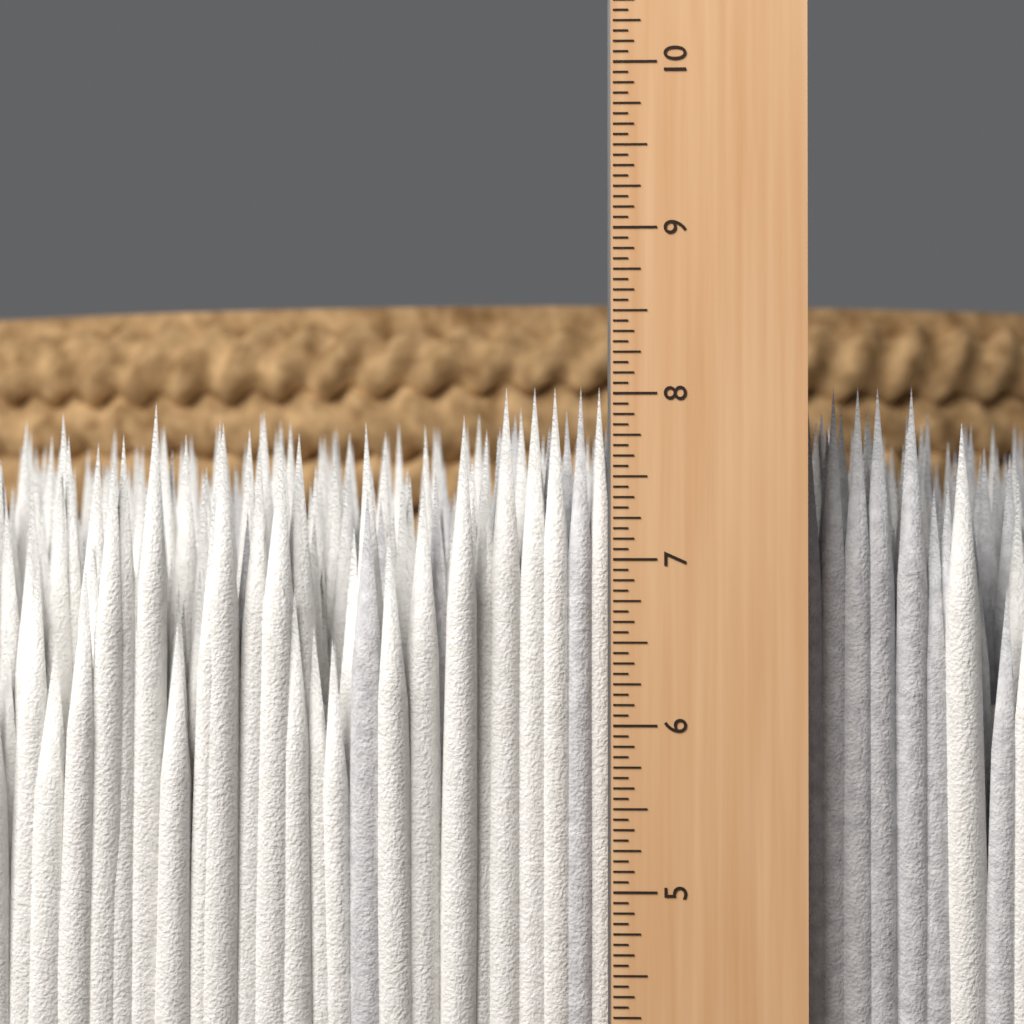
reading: 8.0625 in
